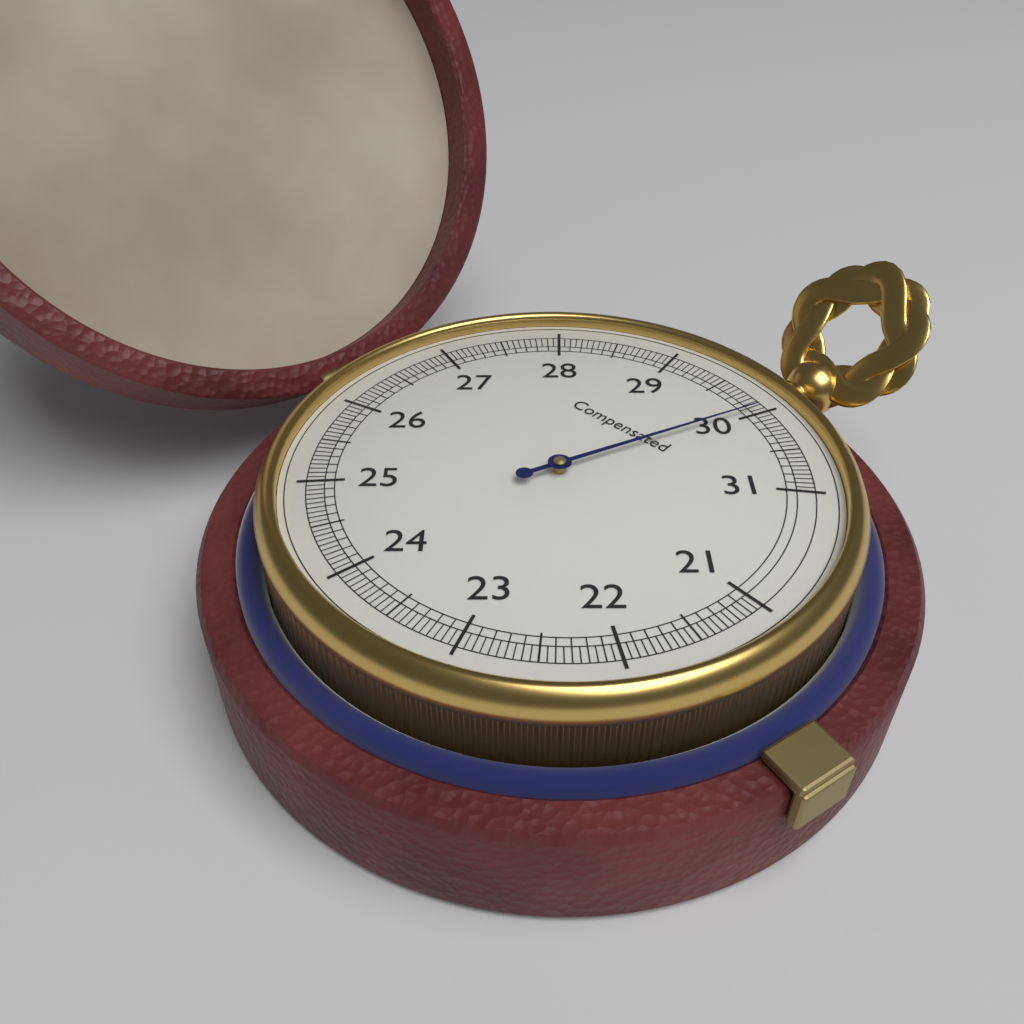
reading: 29.95 (no unit)
